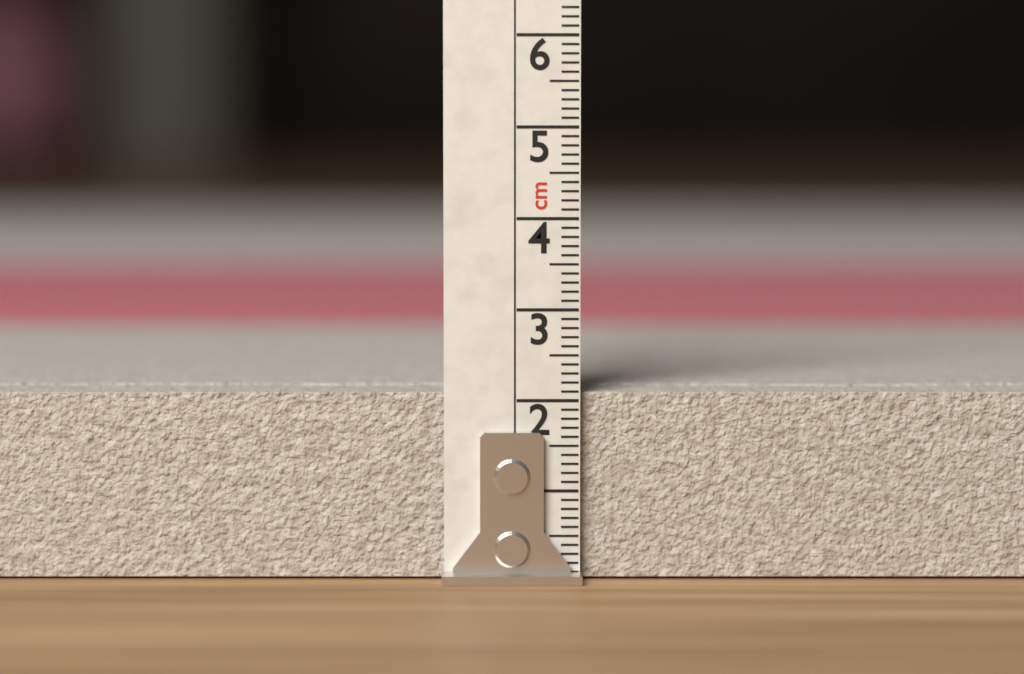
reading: 2.1 cm
